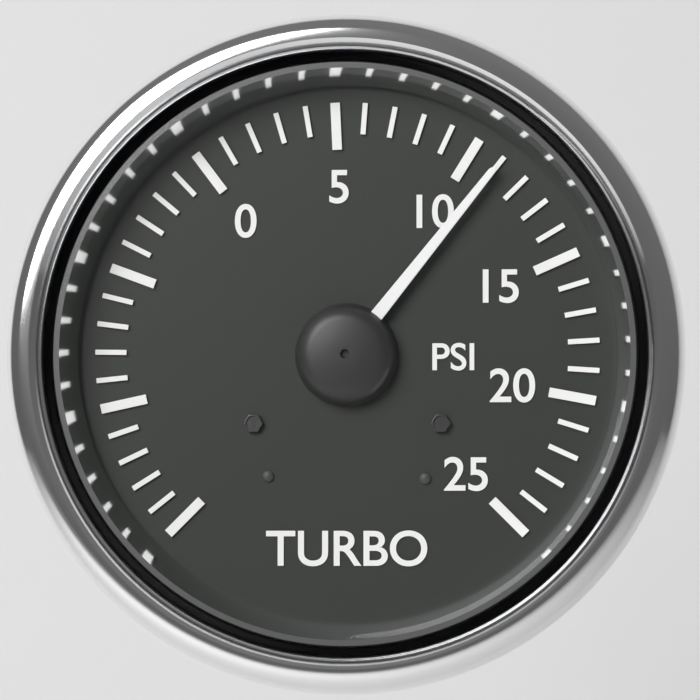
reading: 11 psi
